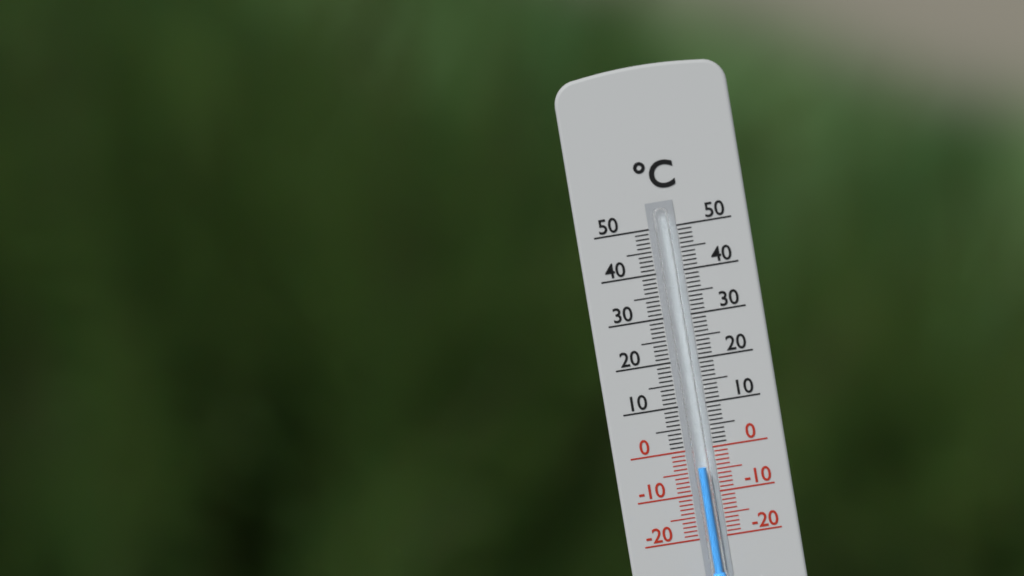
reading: -4 °C
